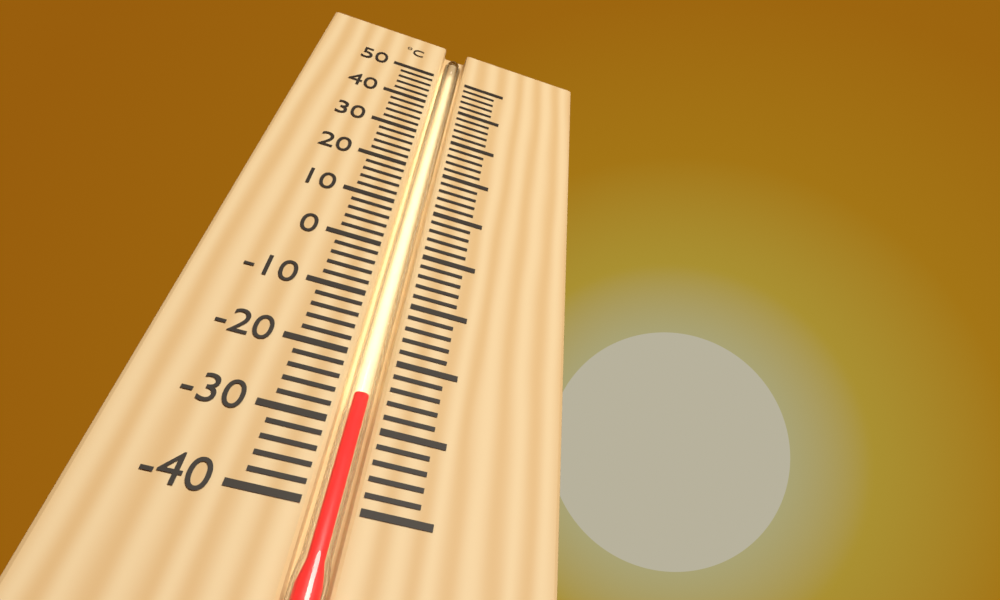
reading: -26 °C
